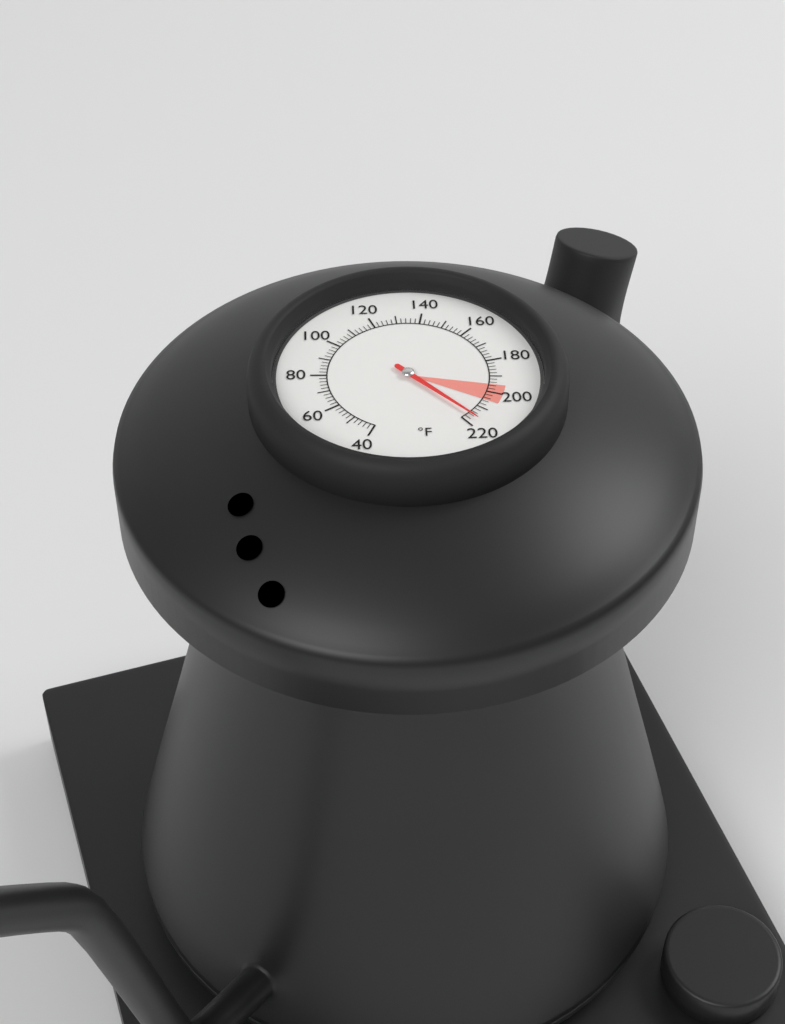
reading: 216 °F
